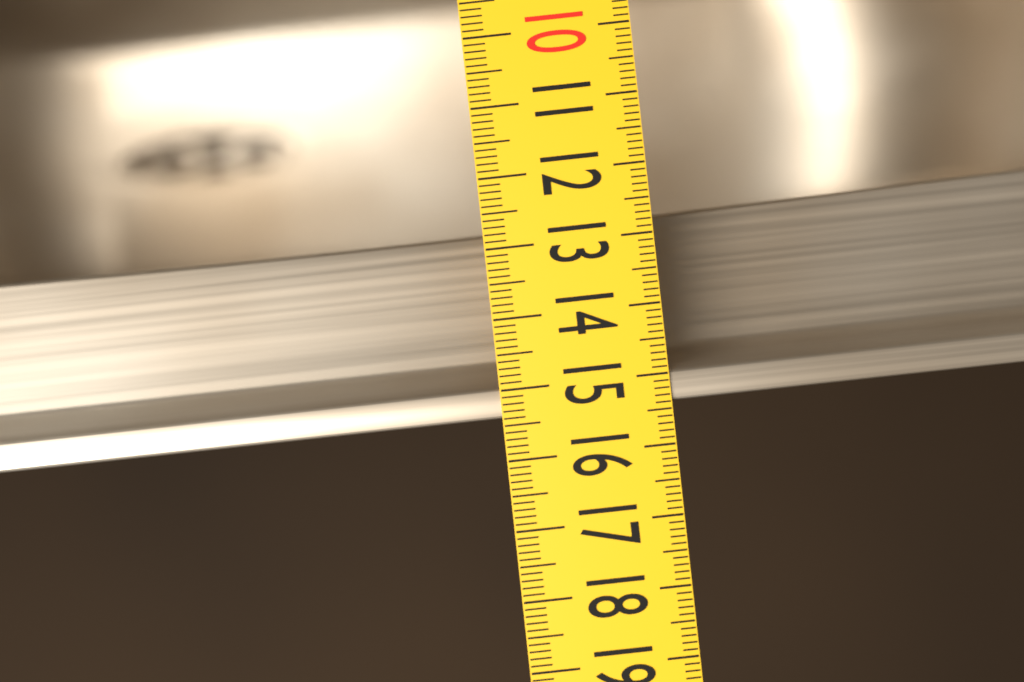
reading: 15.4 (no unit)
